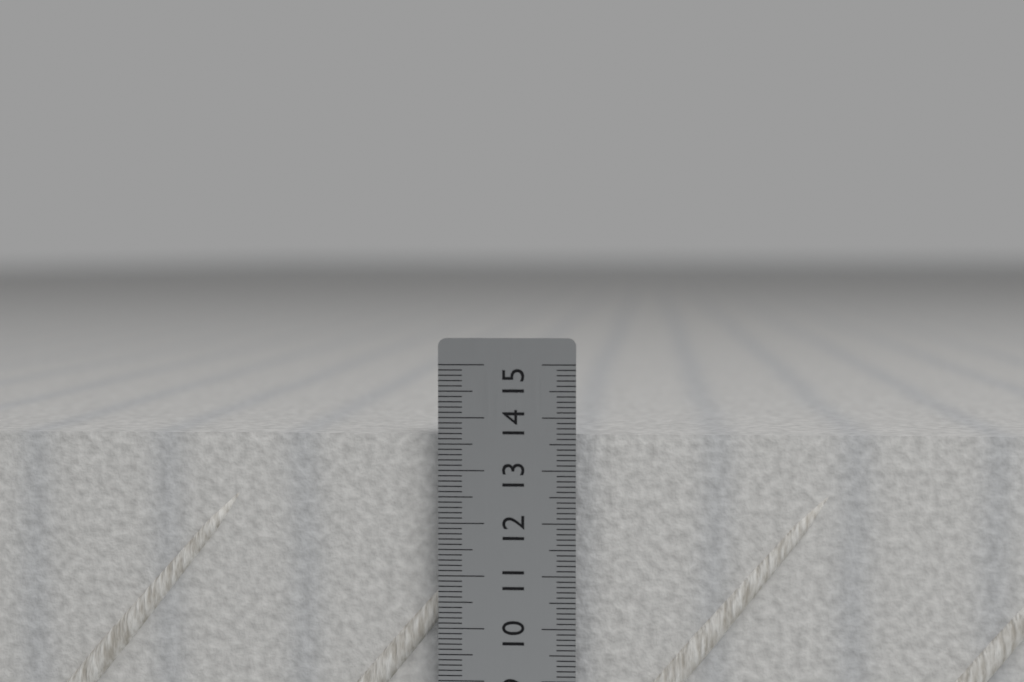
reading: 13.7 cm
